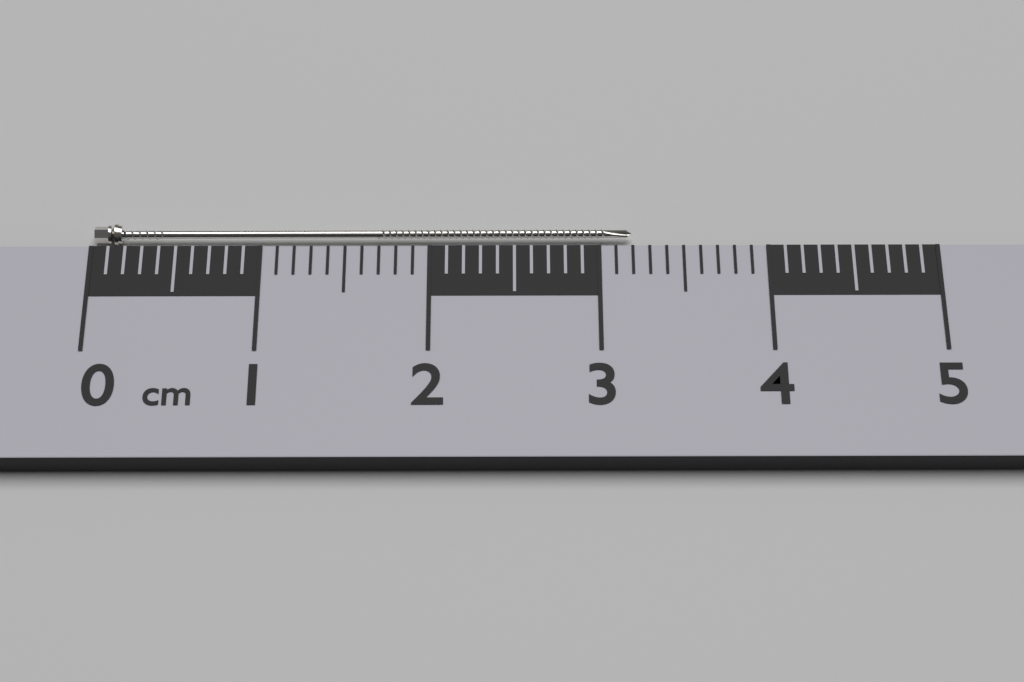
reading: 3.2 cm
